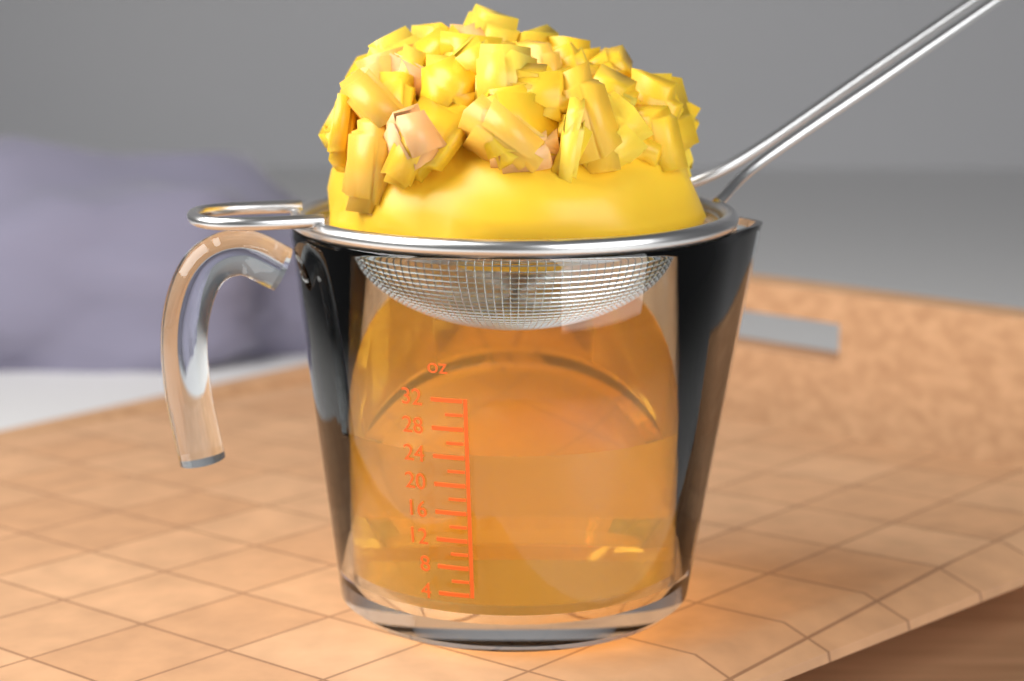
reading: 24 oz
